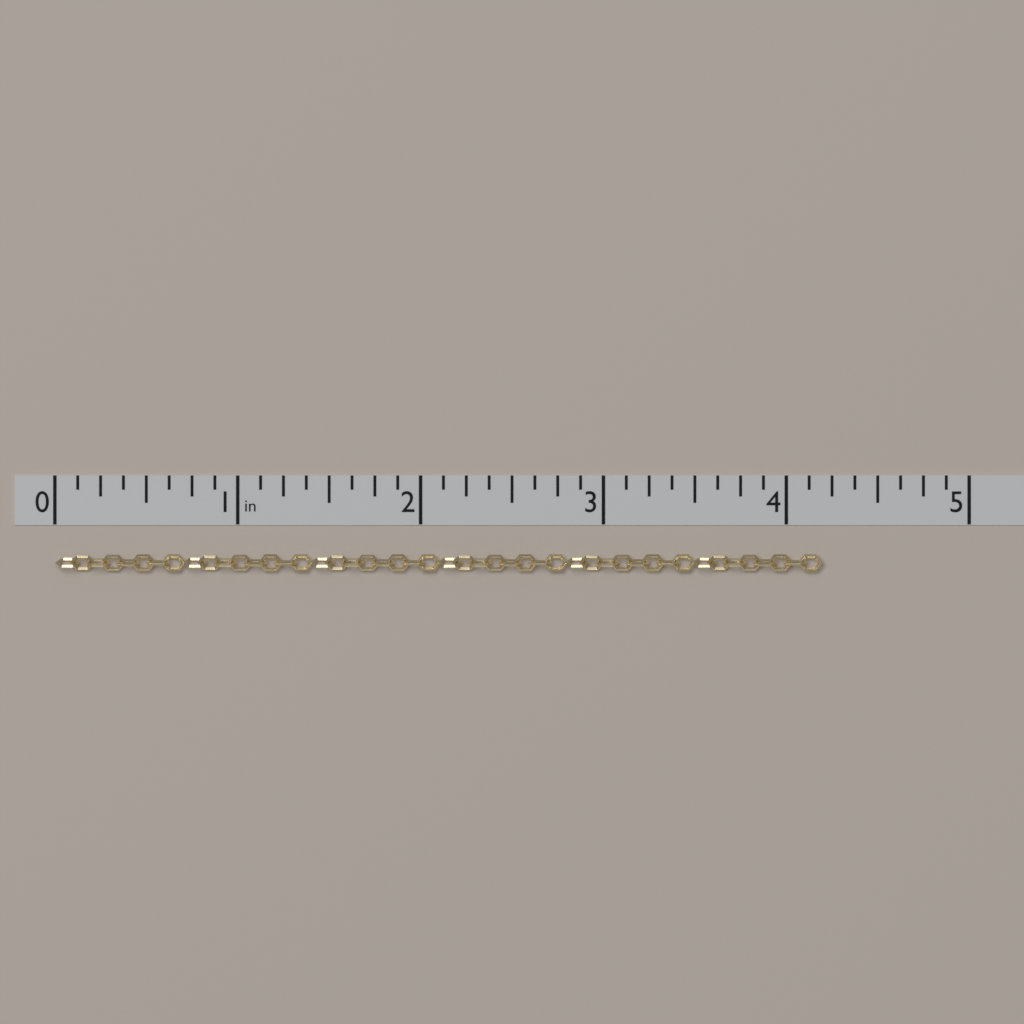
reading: 4.200 in
